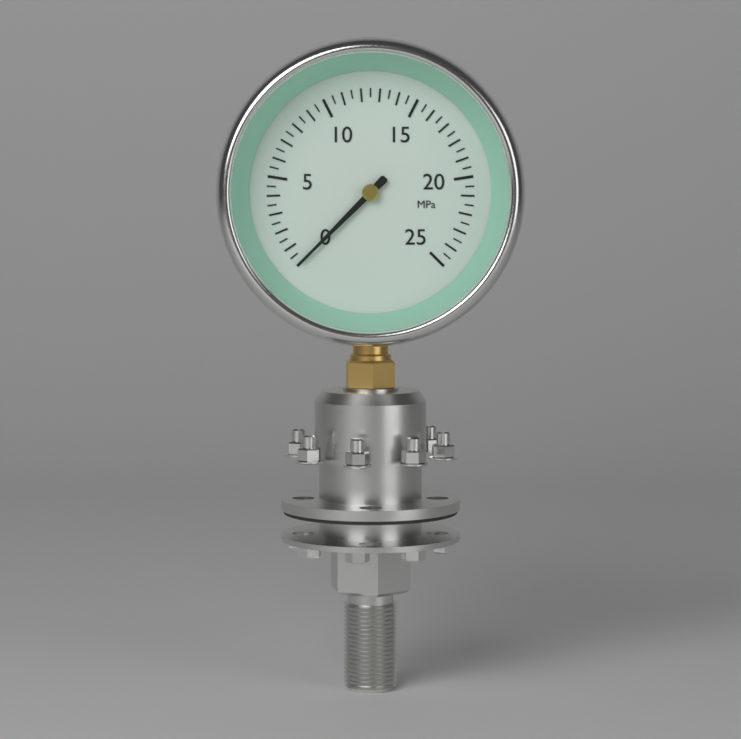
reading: 0.0 MPa
